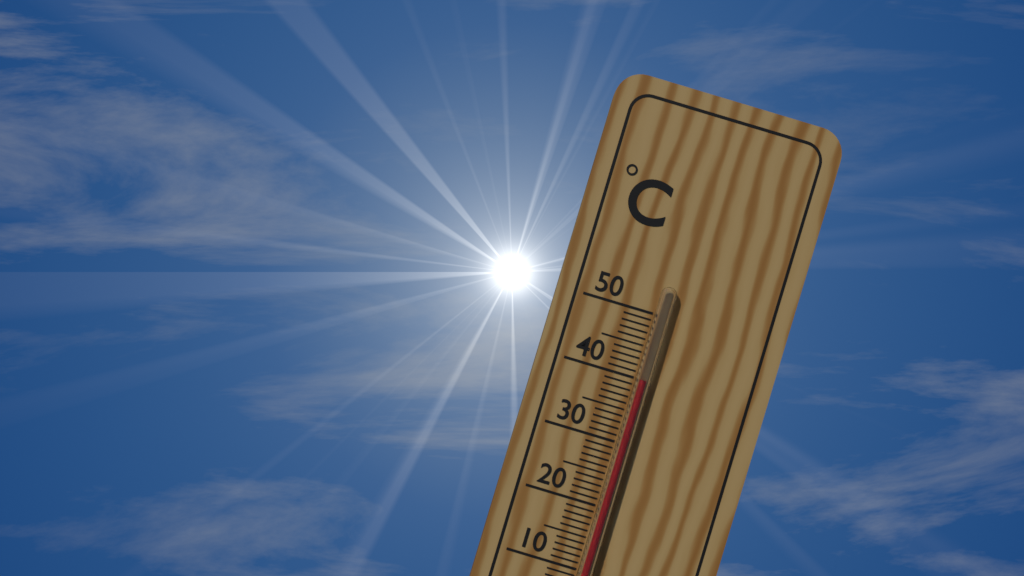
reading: 40 °C
